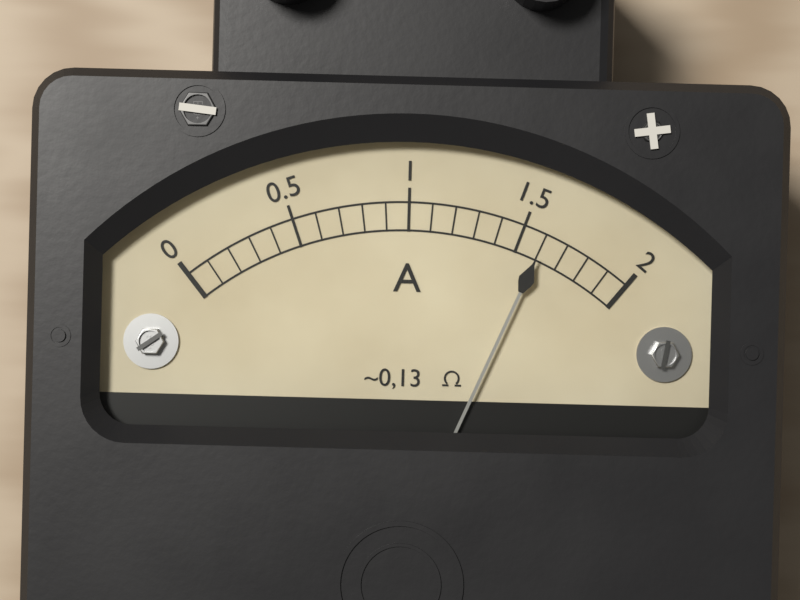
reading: 1.6 A
